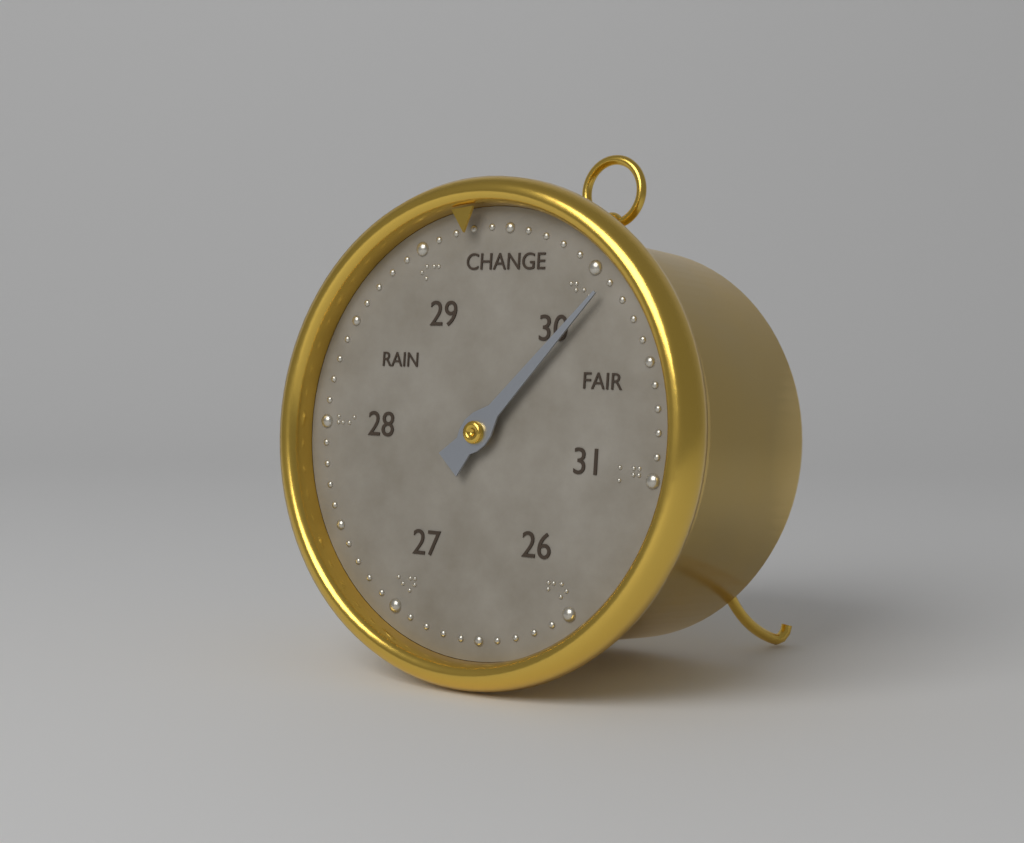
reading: 30.1 (no unit)
